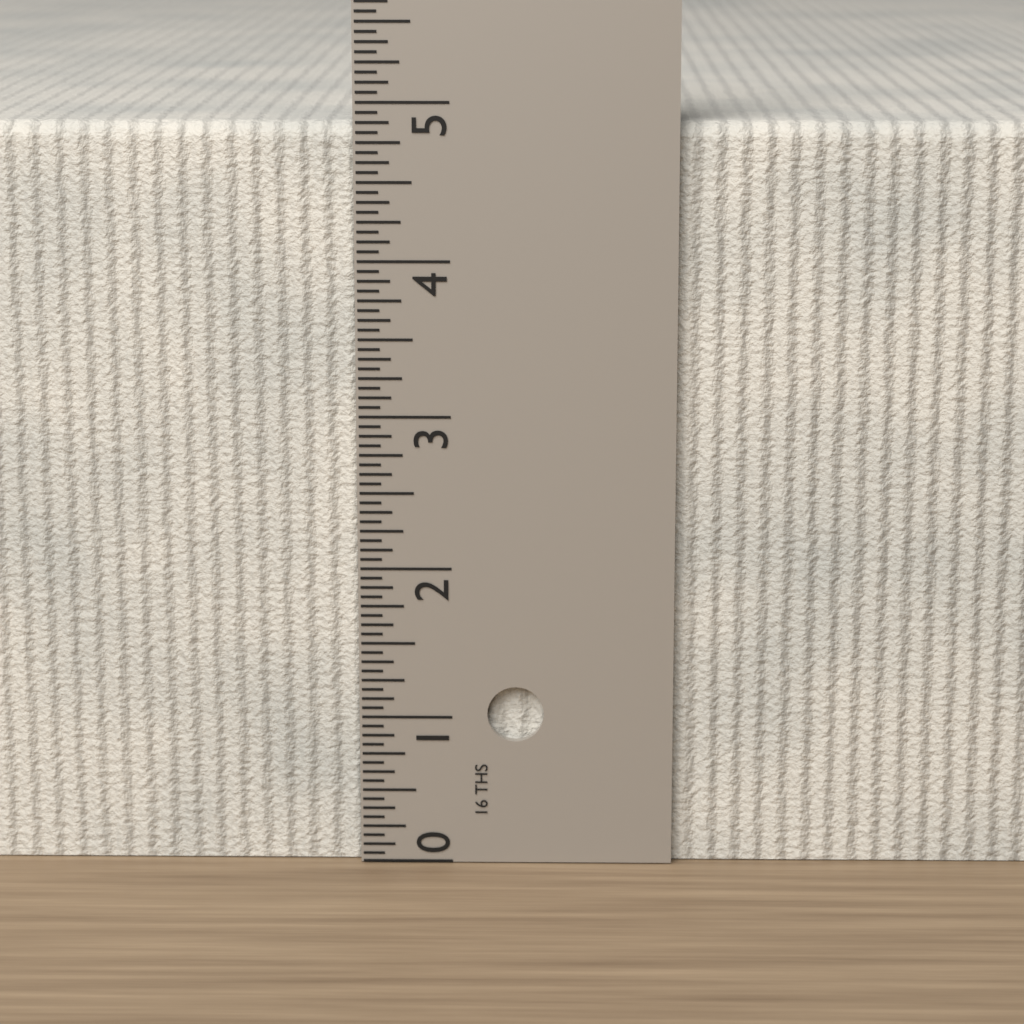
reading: 4.8750 in
